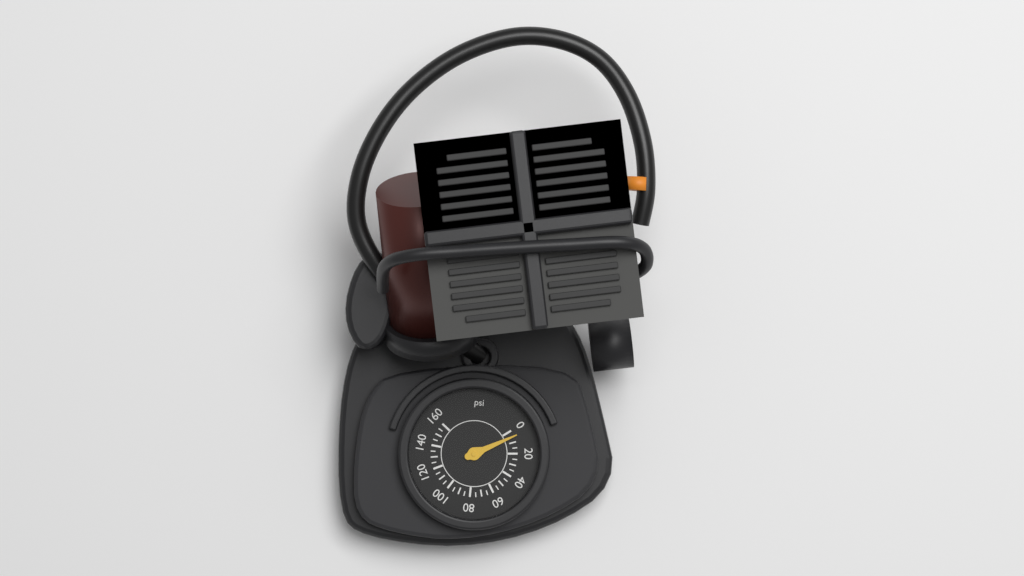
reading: 5 psi
